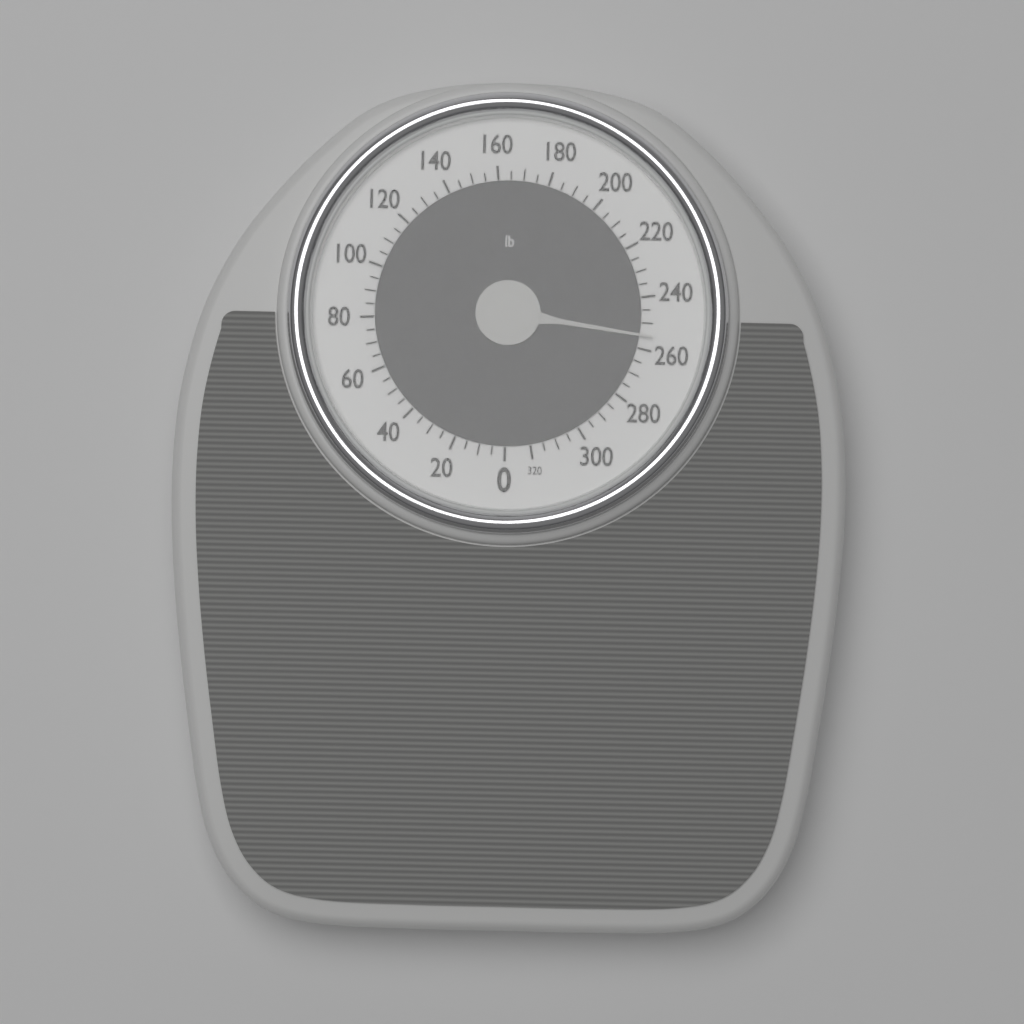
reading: 255 lb
